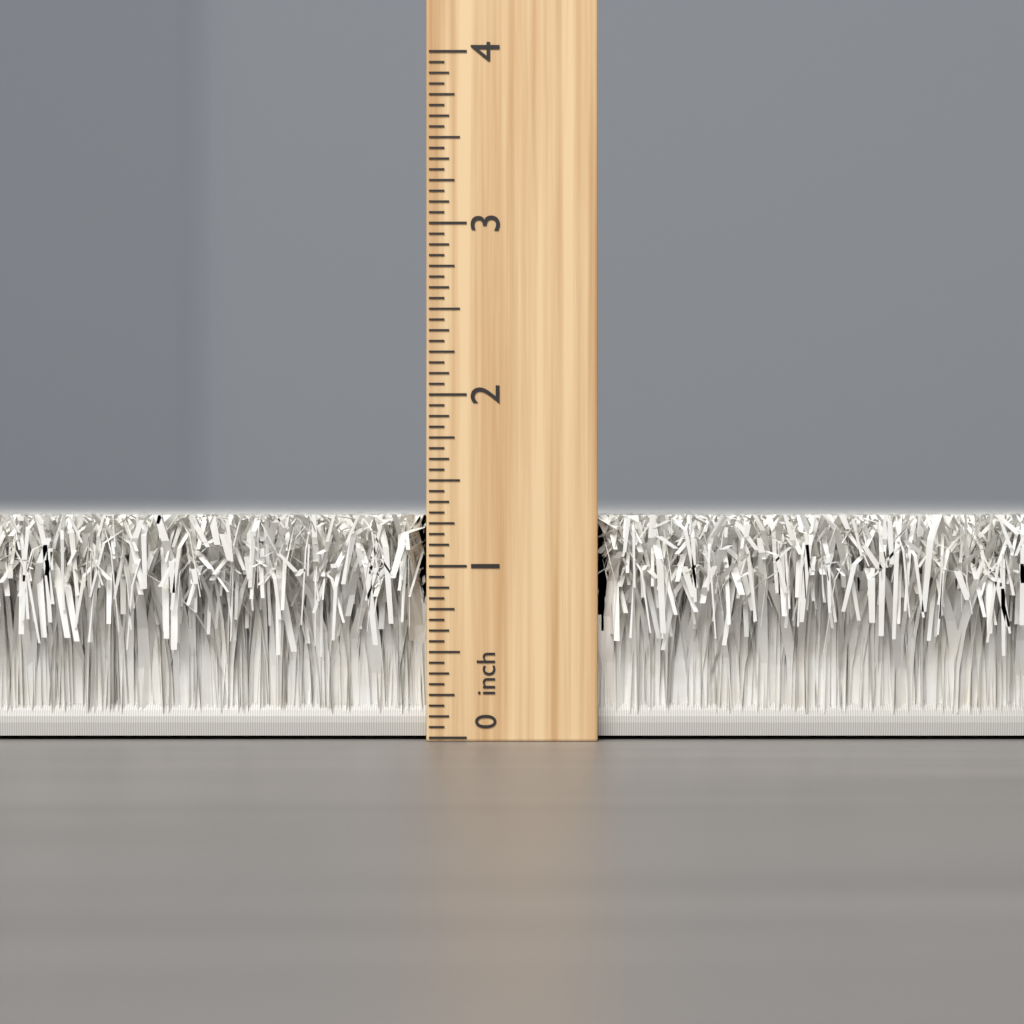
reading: 1.3000 inch
